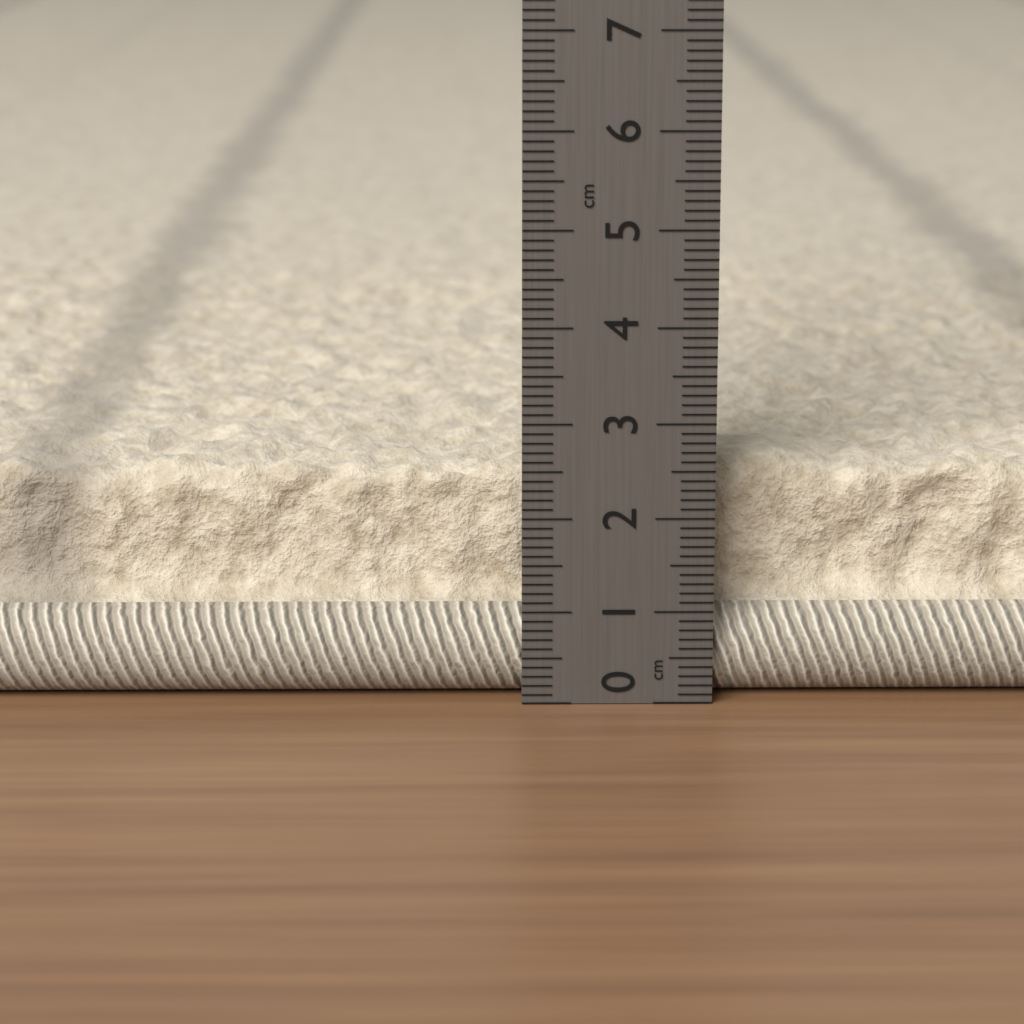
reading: 2.5 cm
